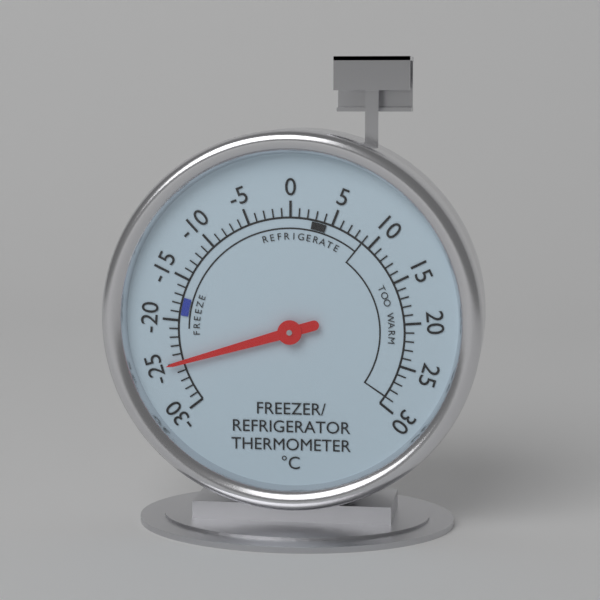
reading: -25 °C
